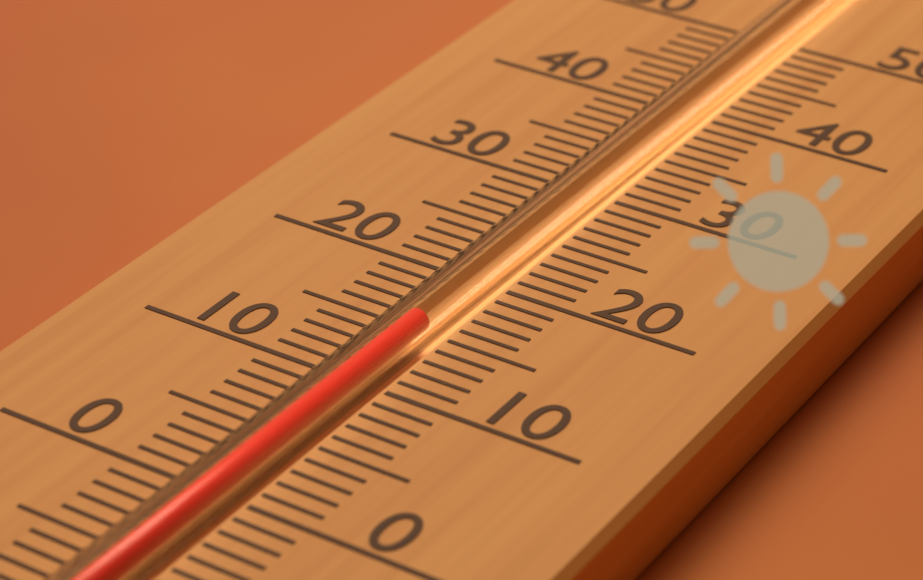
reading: 15 (no unit)
